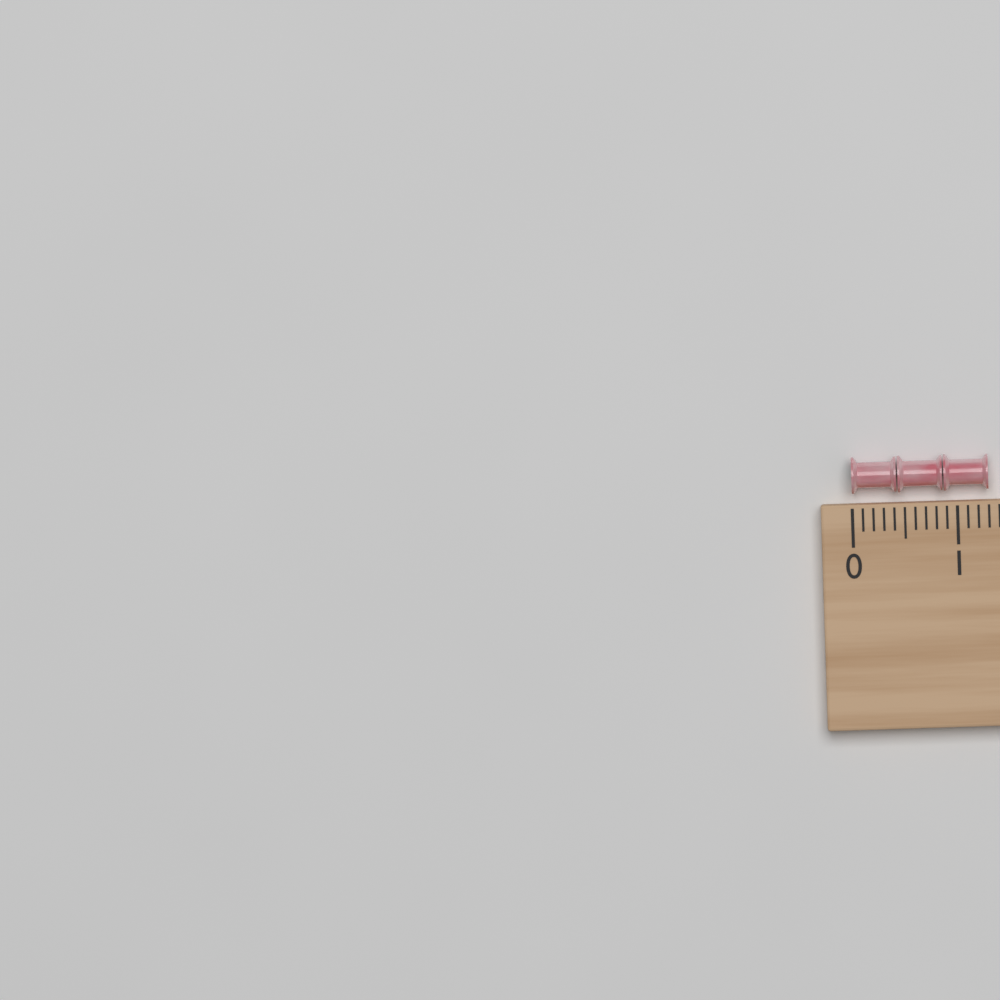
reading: 1.3 (no unit)
